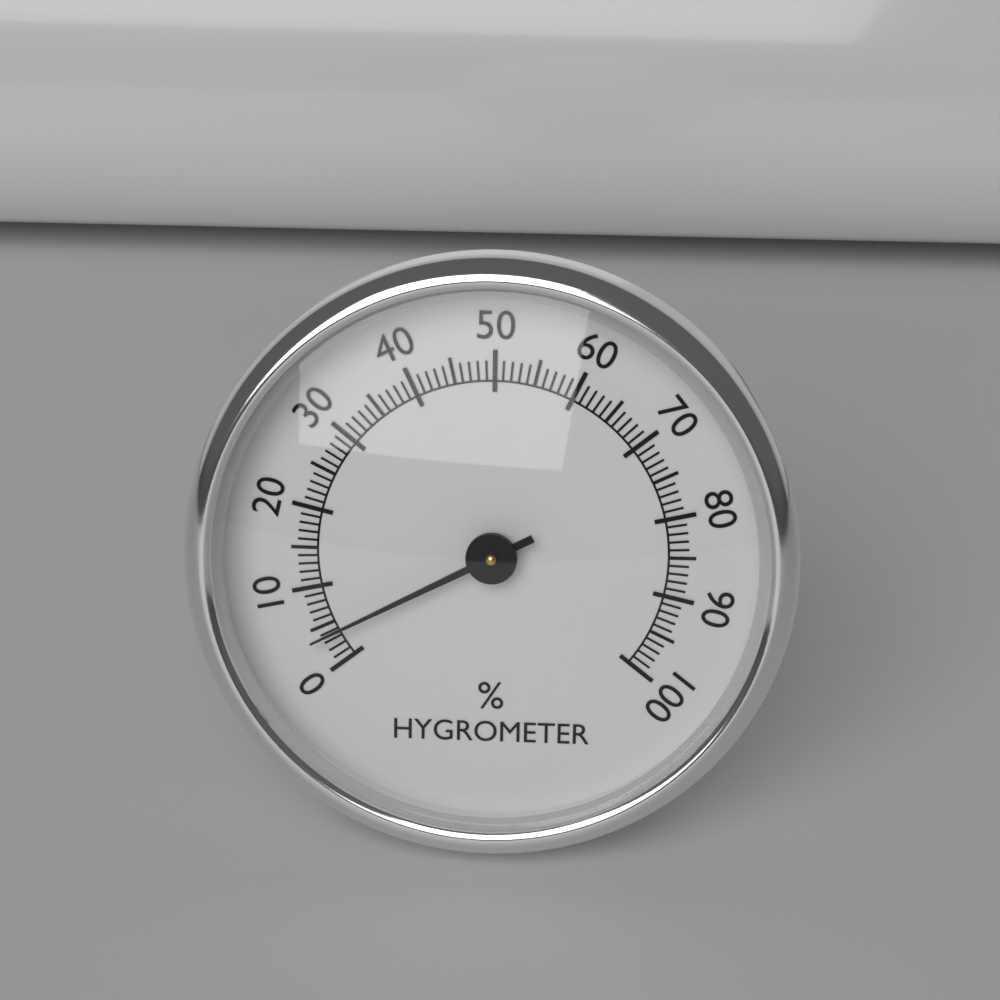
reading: 4 %
